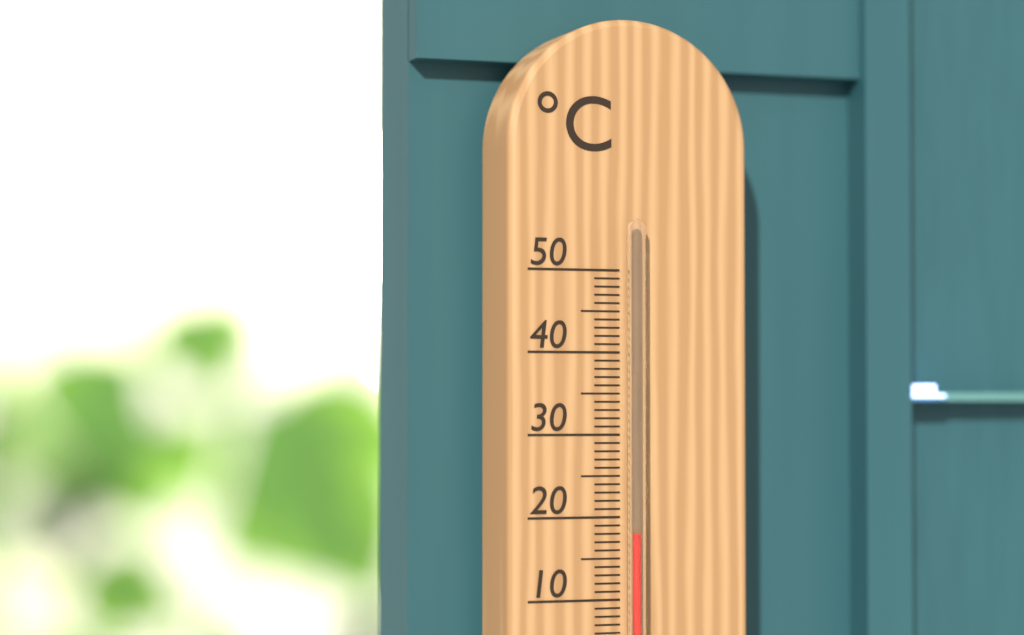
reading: 18 °C
